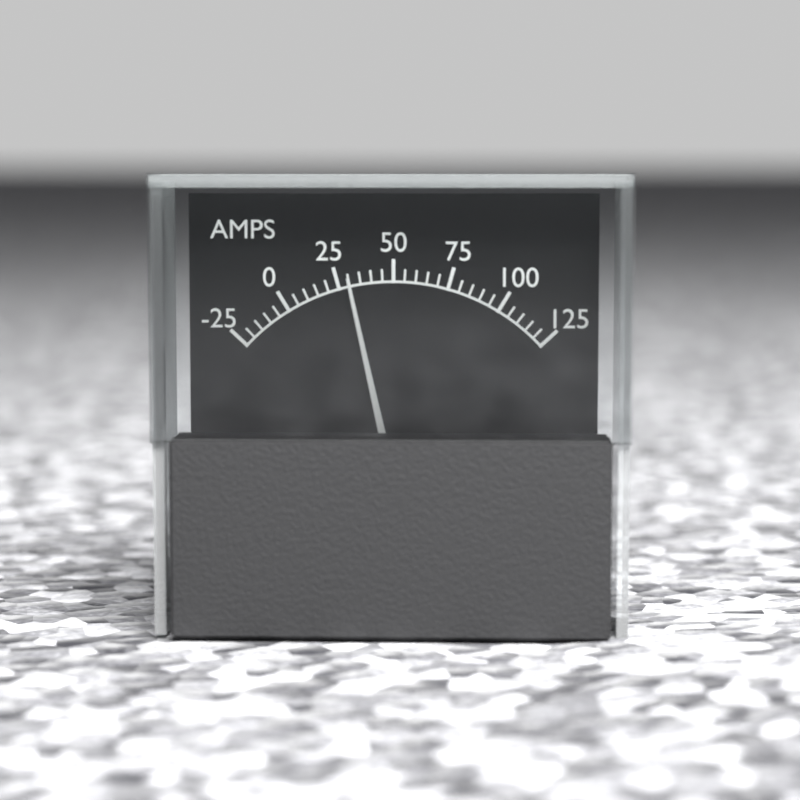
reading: 30 A
